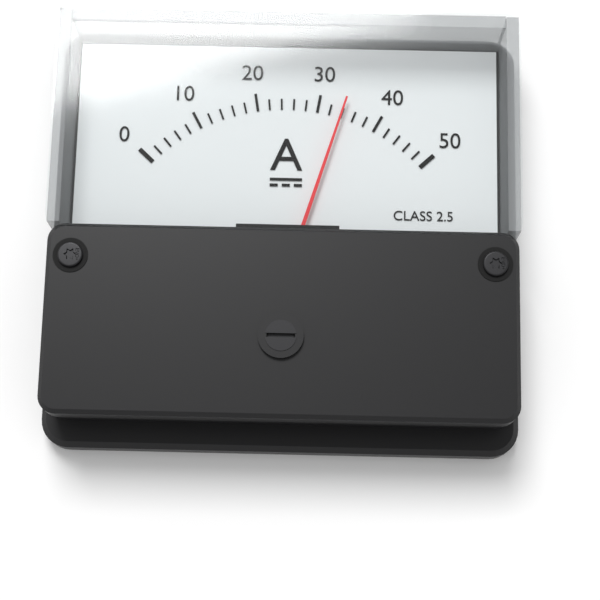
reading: 34 A
